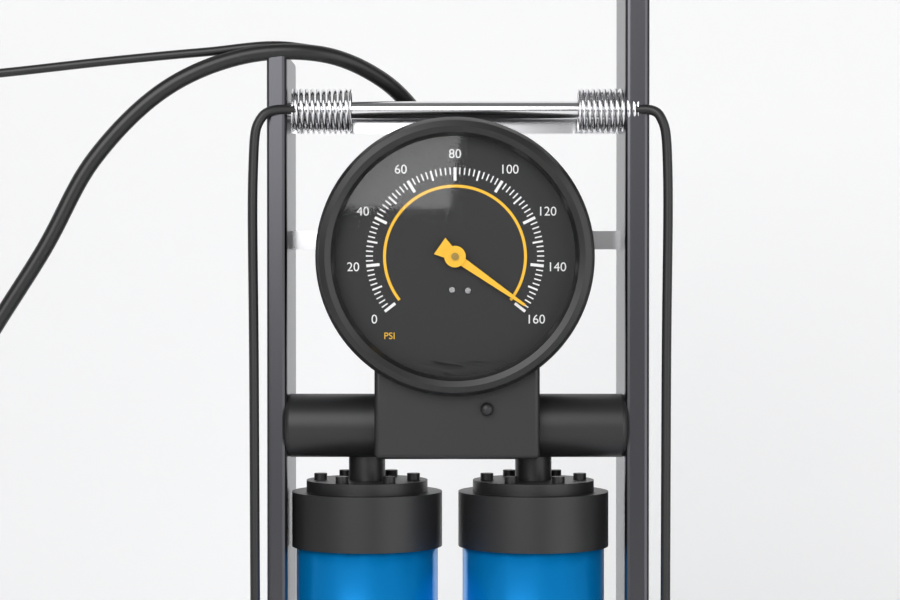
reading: 158 psi
